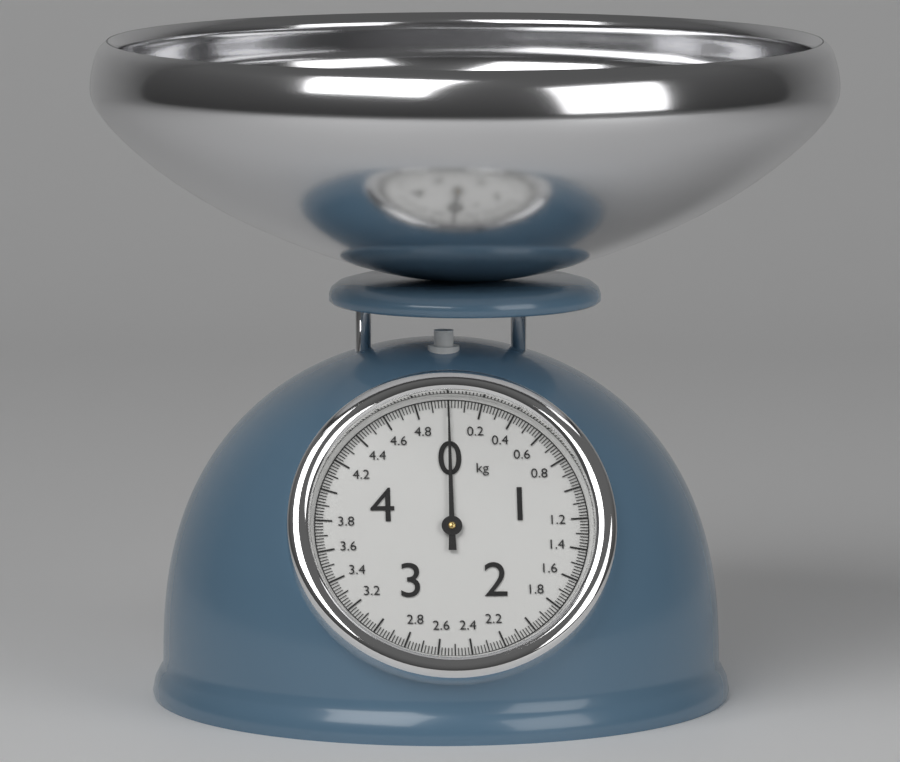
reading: 0.00 kg
